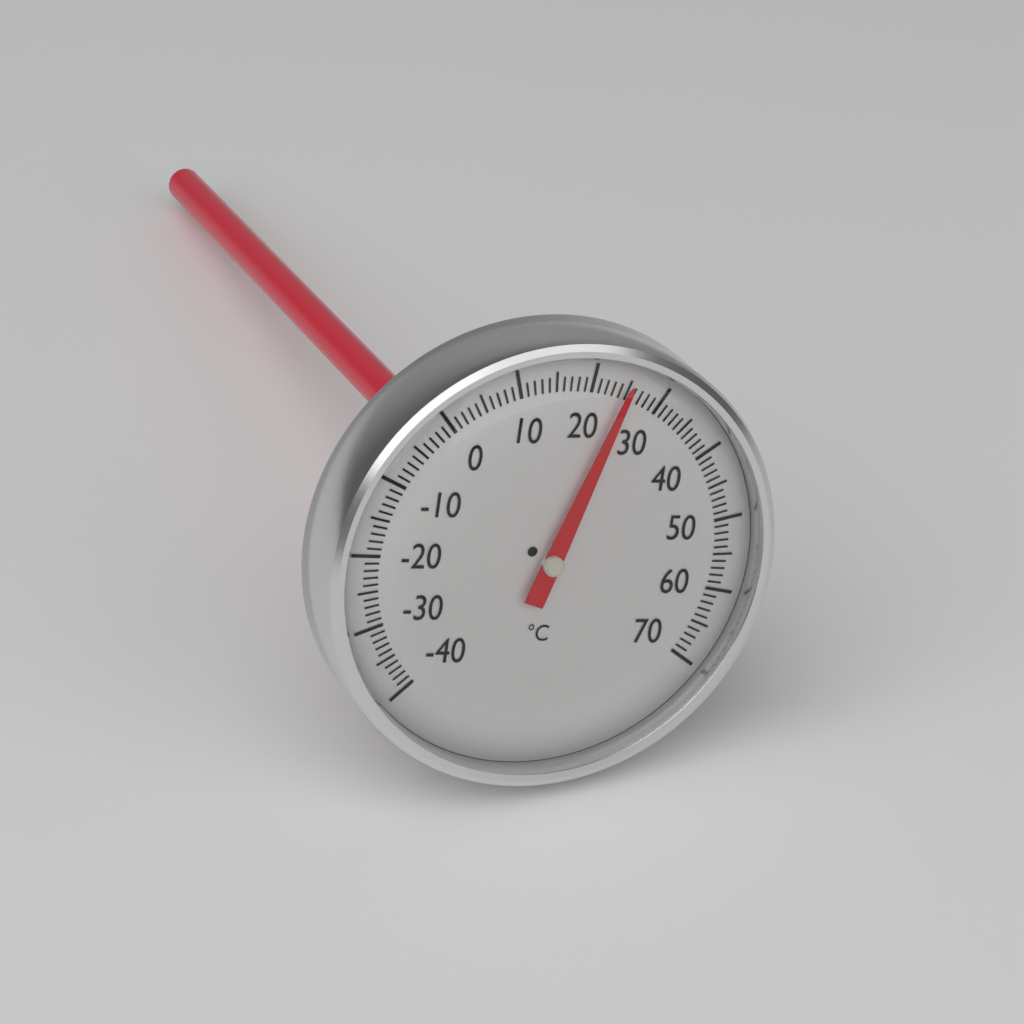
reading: 25 °C
